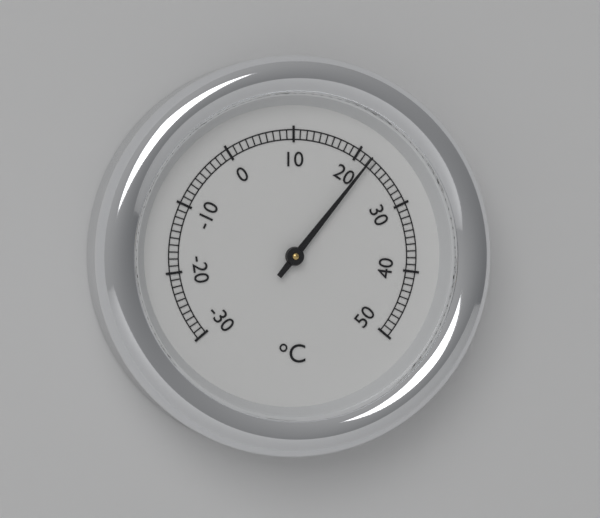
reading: 22 °C
